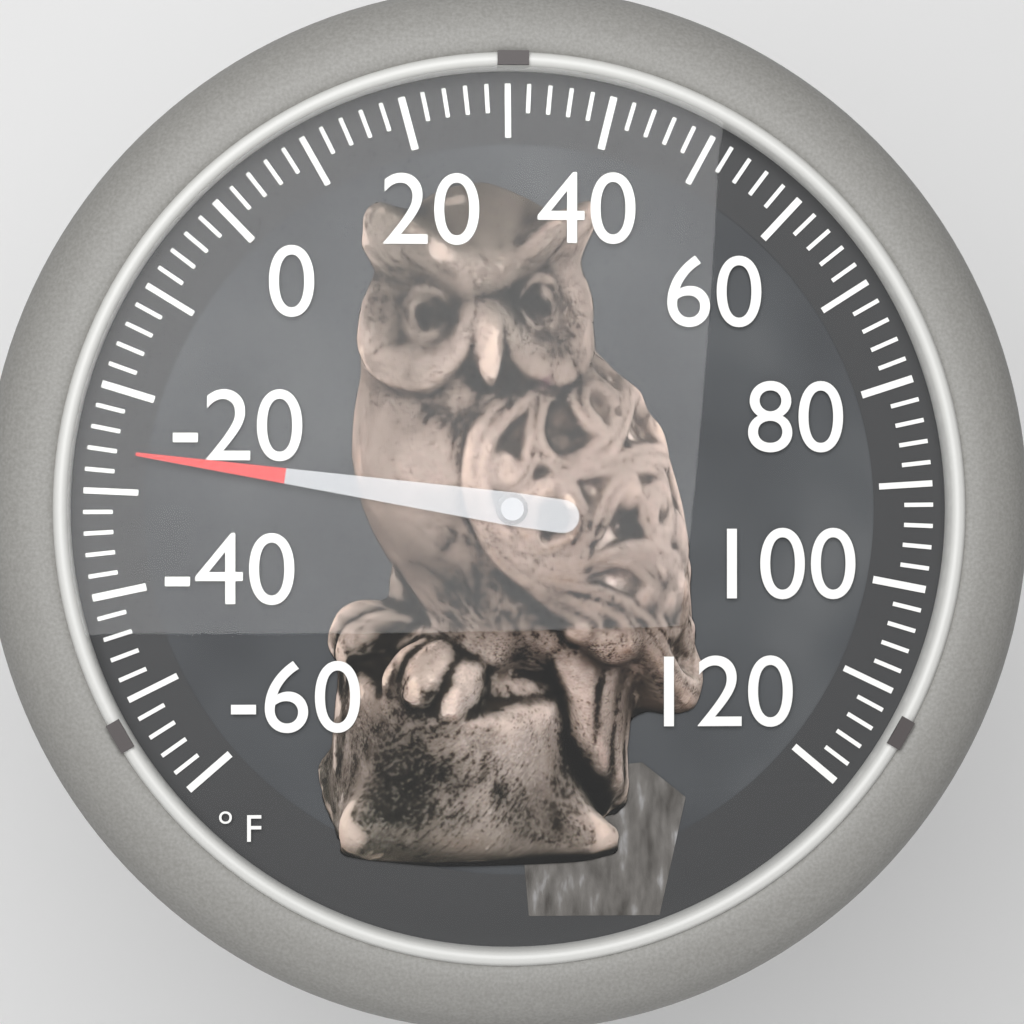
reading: -26 °F
